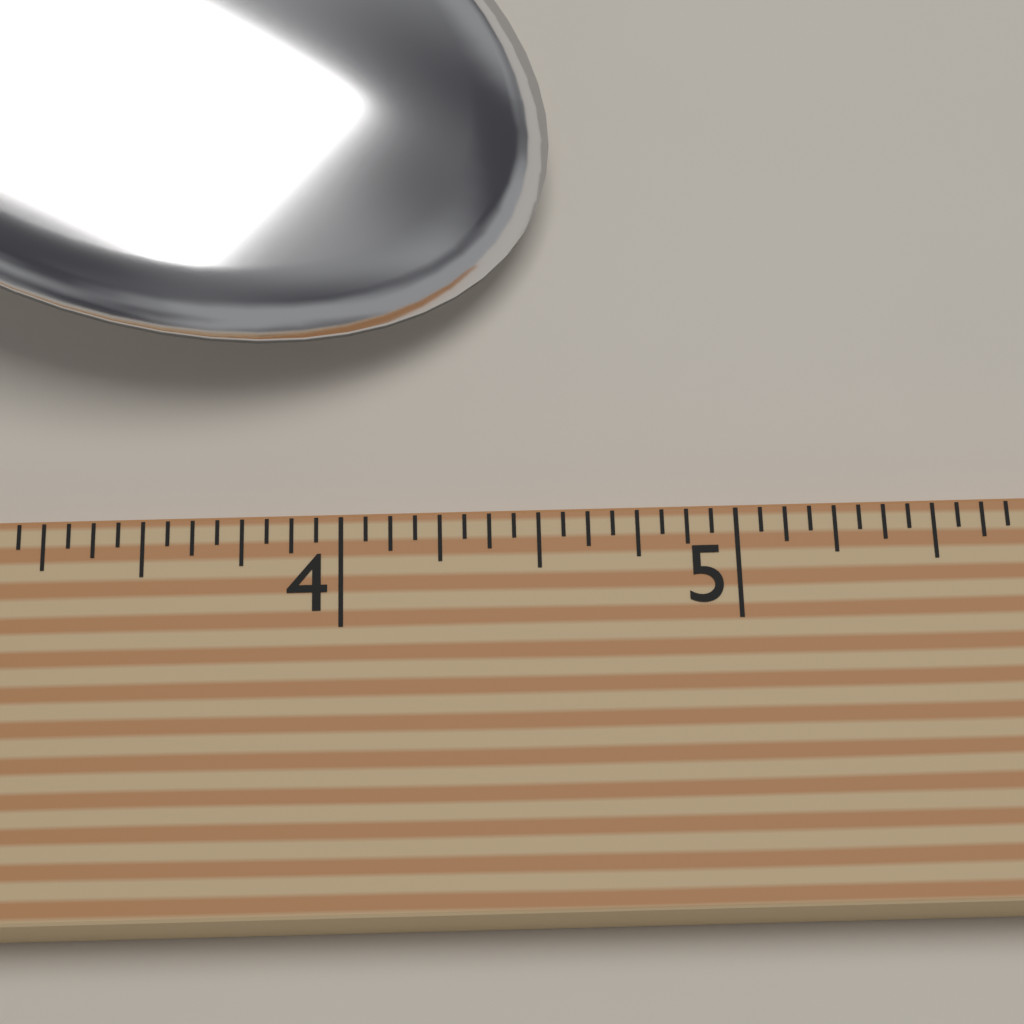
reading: 4.5625 (no unit)
